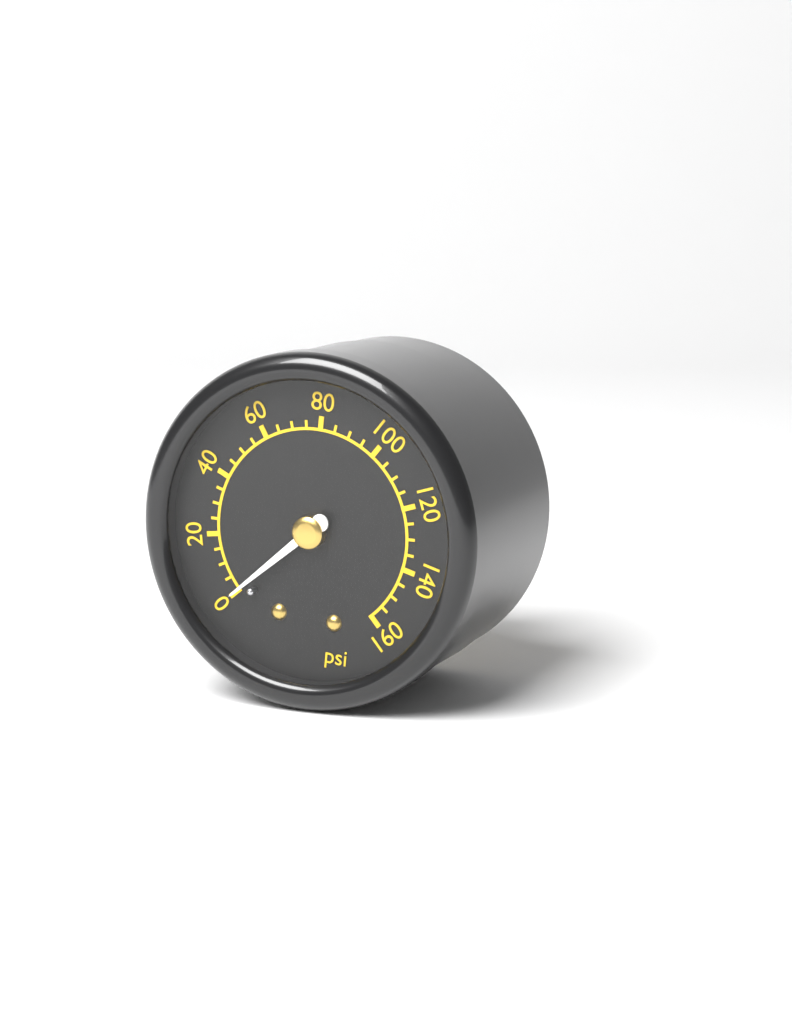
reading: 0 psi
